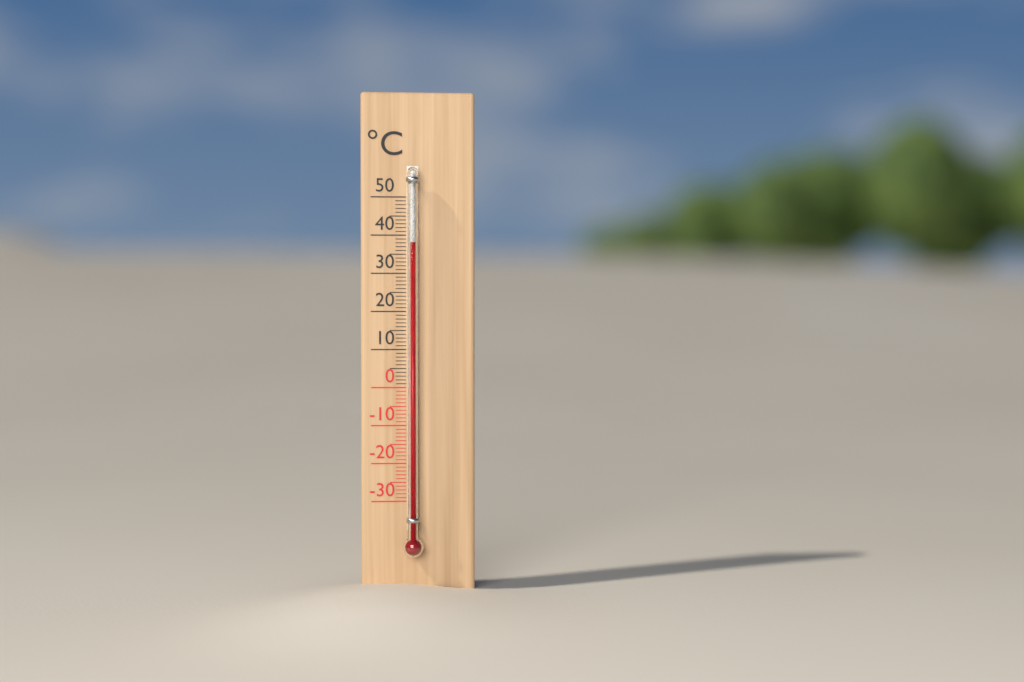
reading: 38 °C
